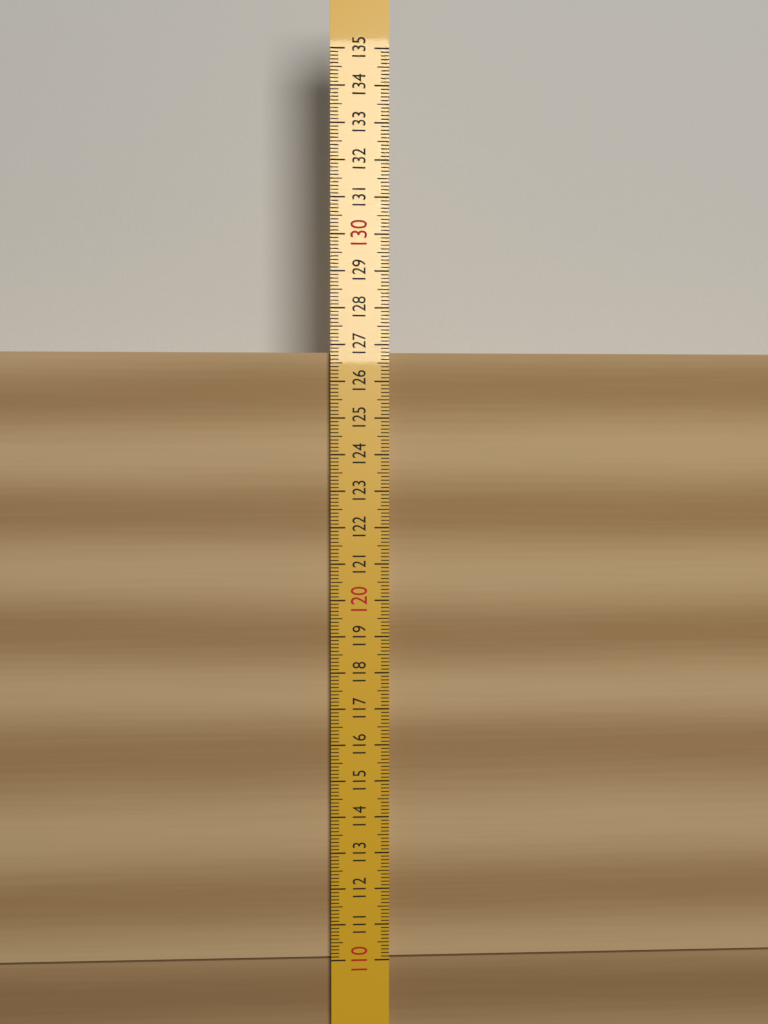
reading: 126.8 (no unit)
